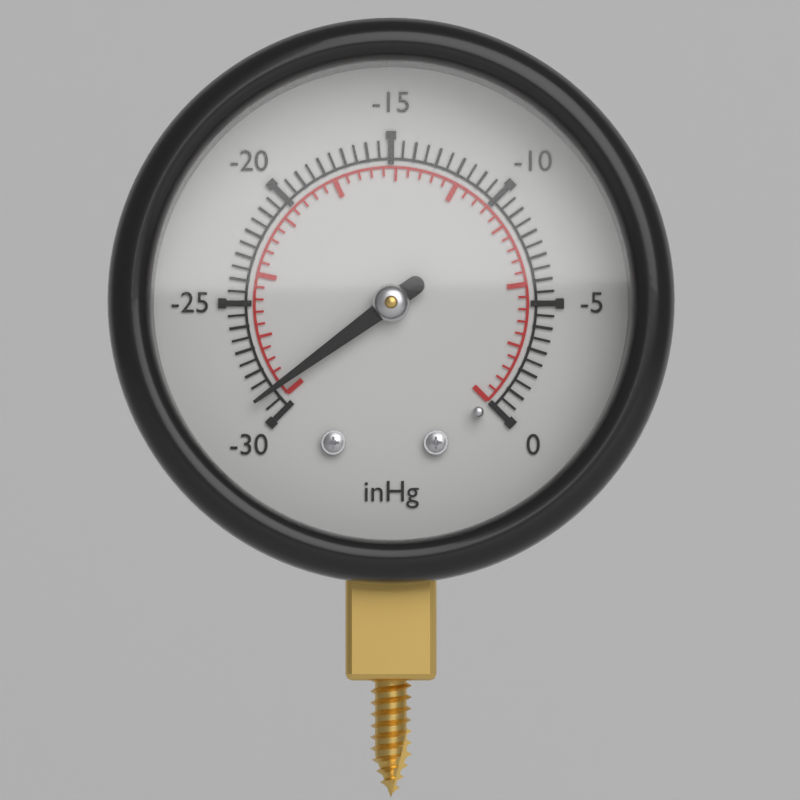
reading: -29.0 inHg
